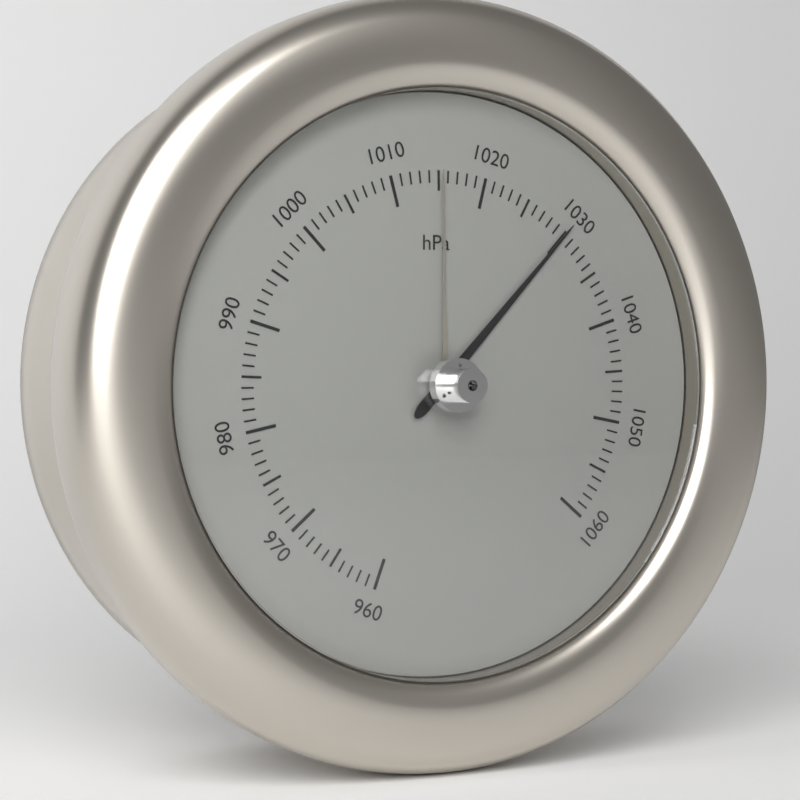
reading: 1030 hPa
